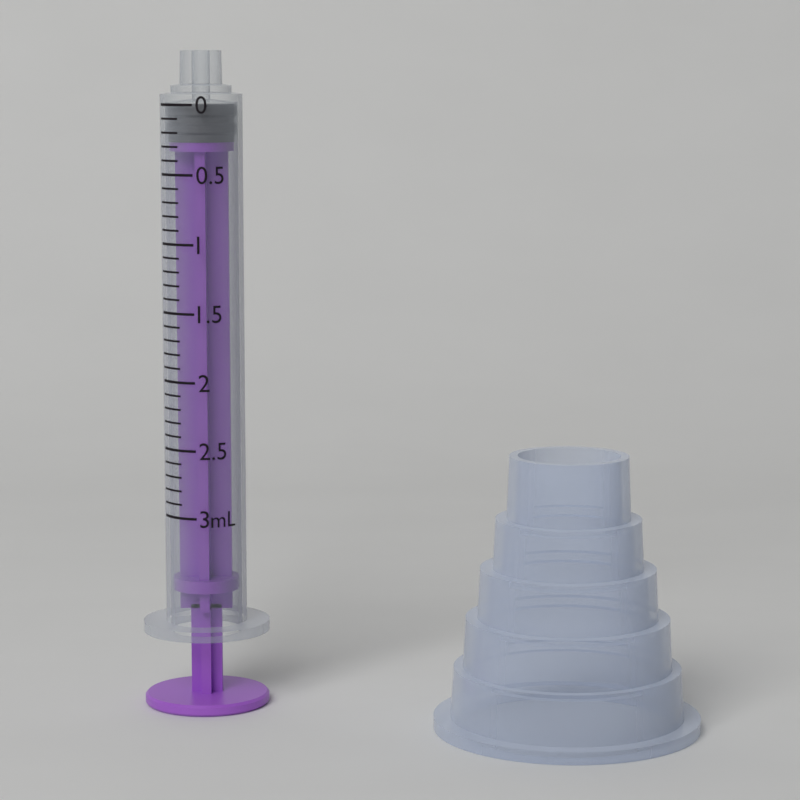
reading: 0.0 ml
